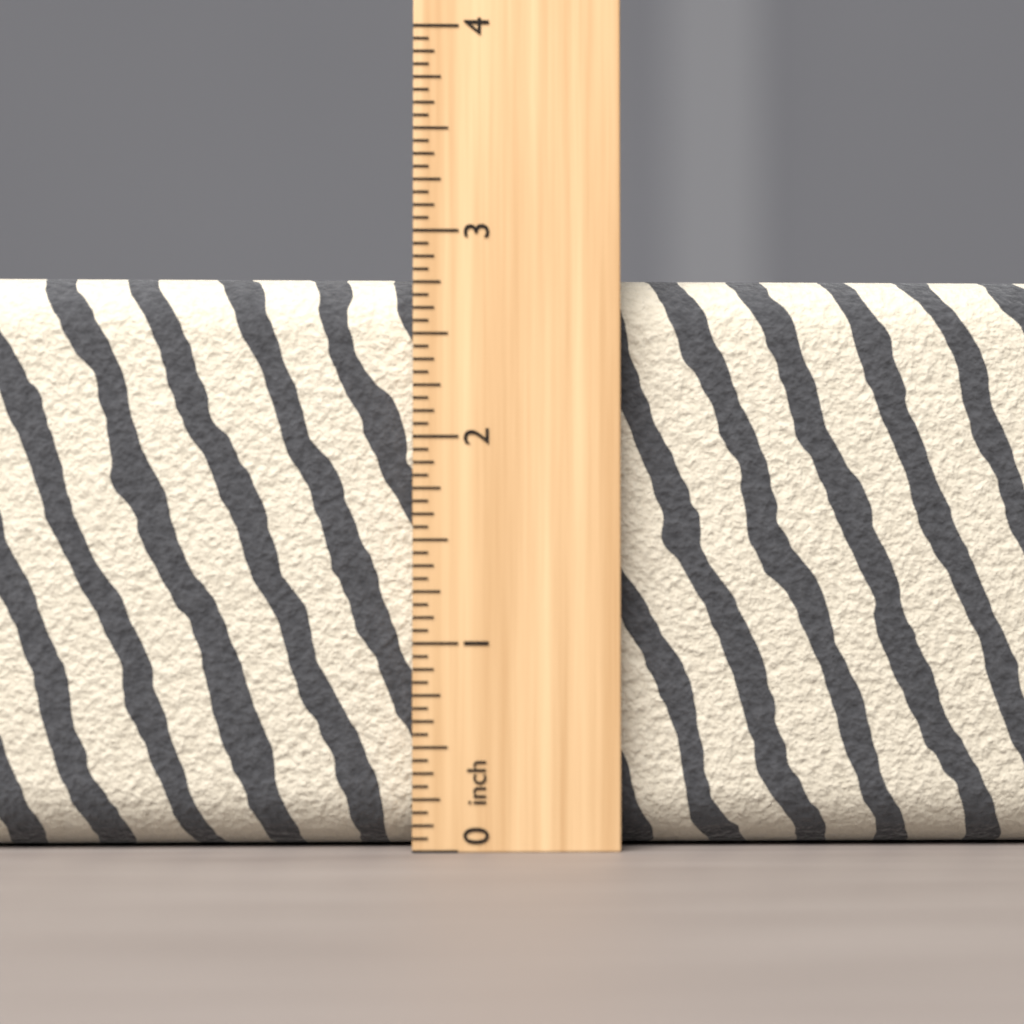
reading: 2.8125 inch
